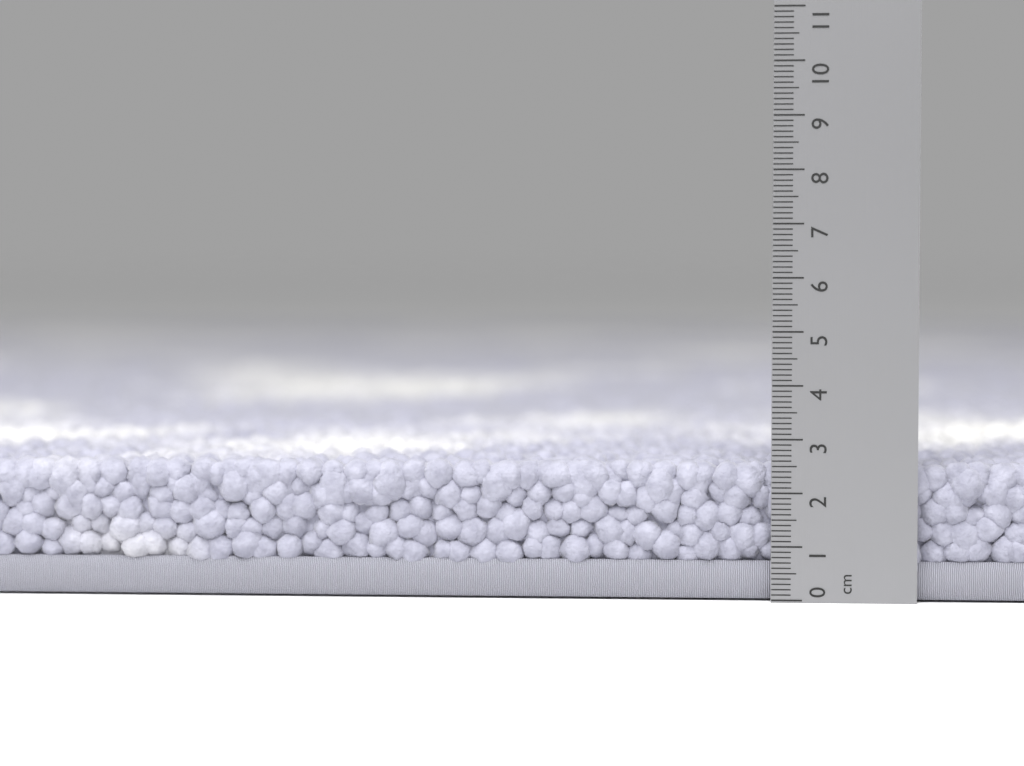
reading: 2.6 cm
